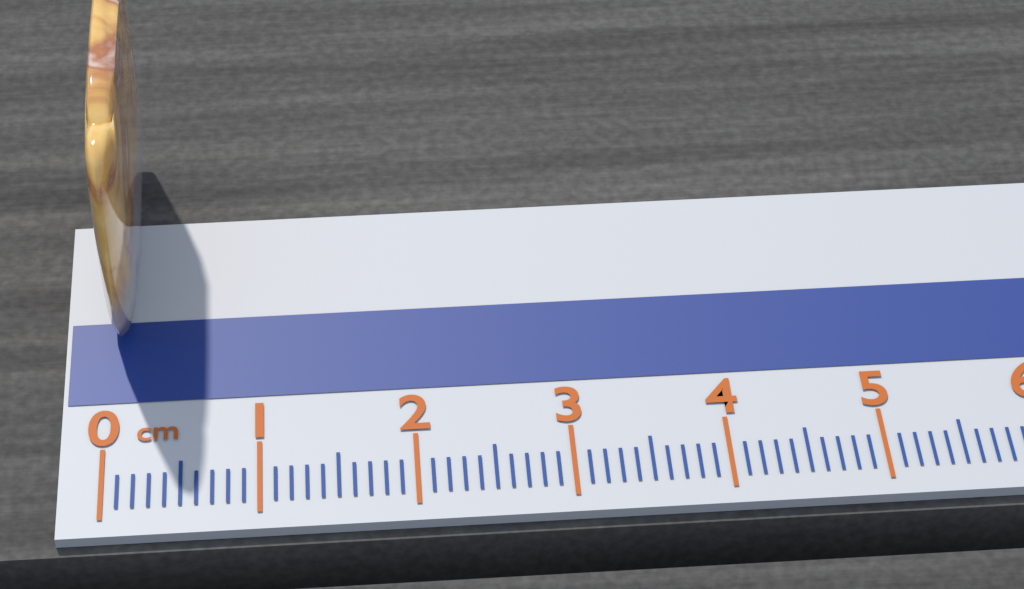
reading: 0.2 cm
